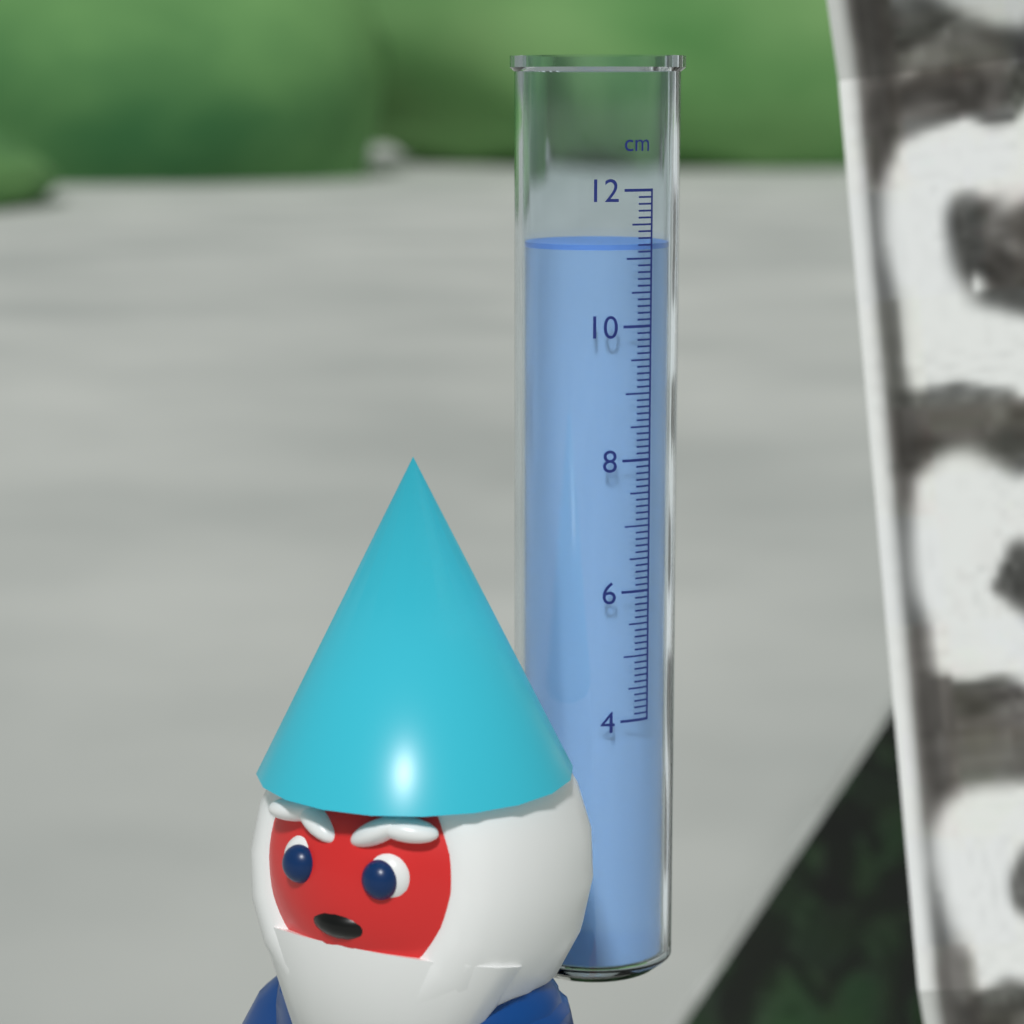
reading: 11.2 cm
